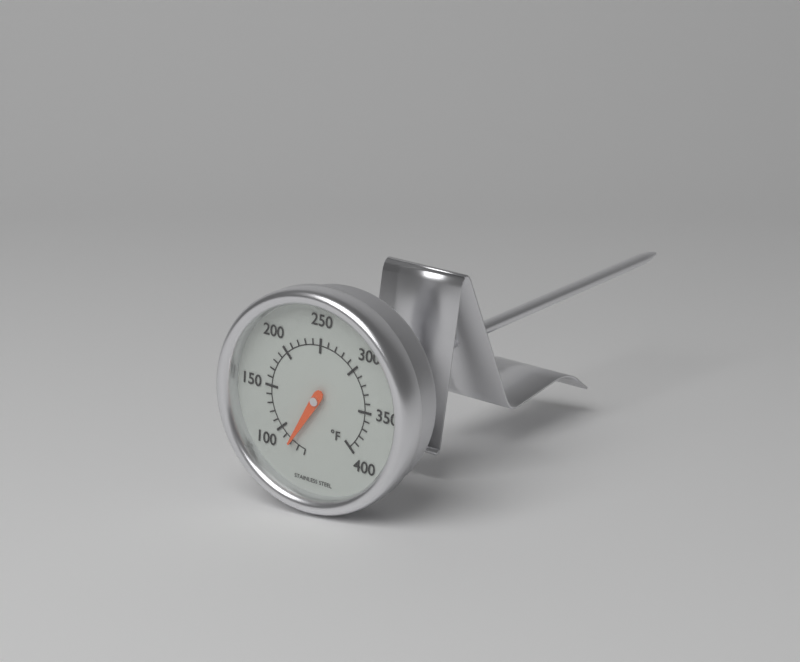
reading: 80 °F
